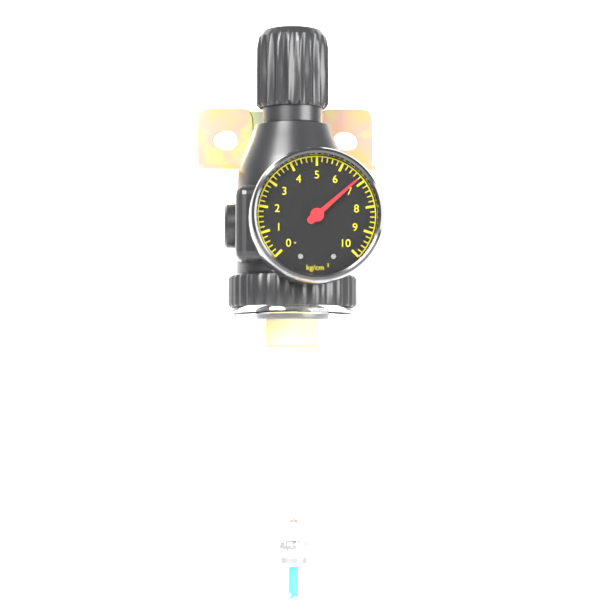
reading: 6.8 kg/cm²
